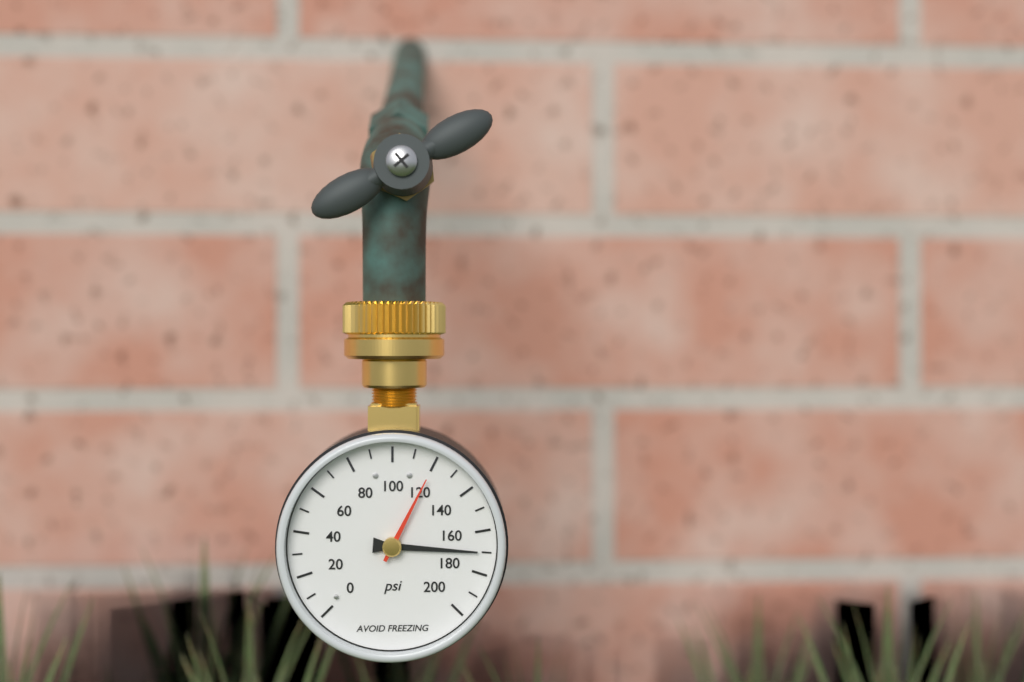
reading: 170 psi
